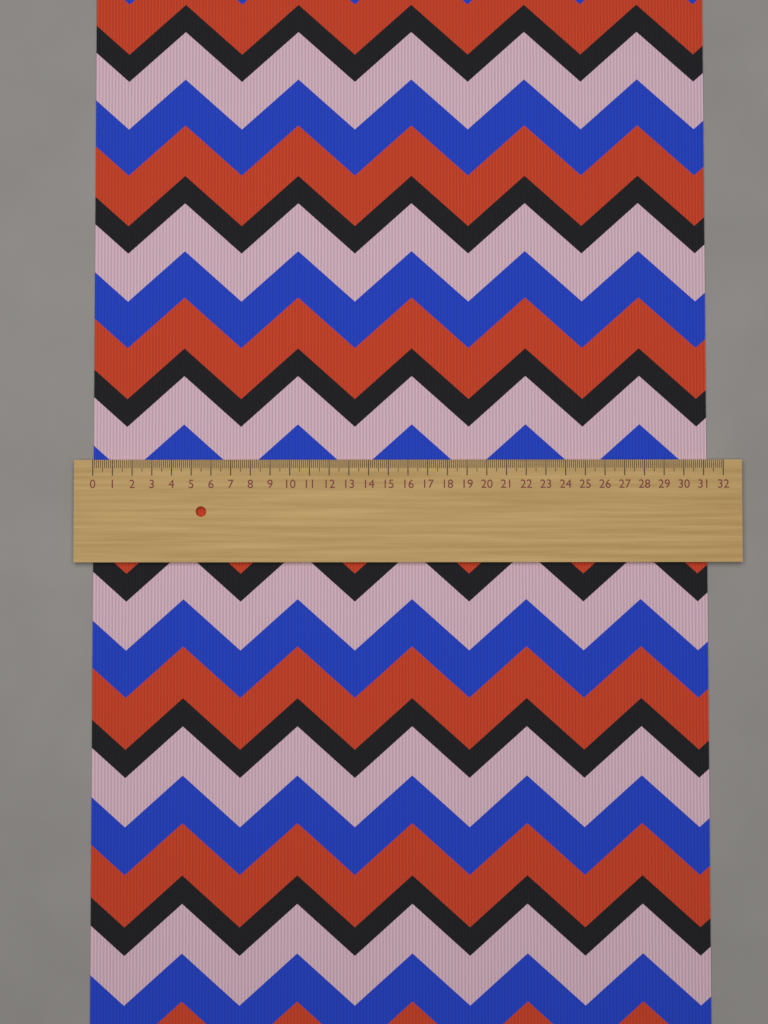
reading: 31.2 (no unit)
